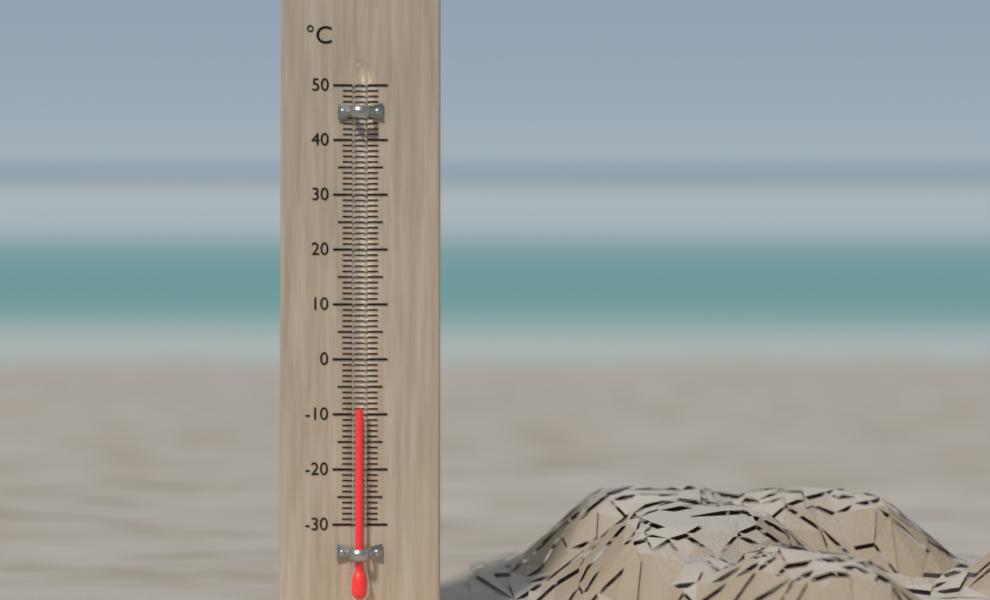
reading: -9 °C
